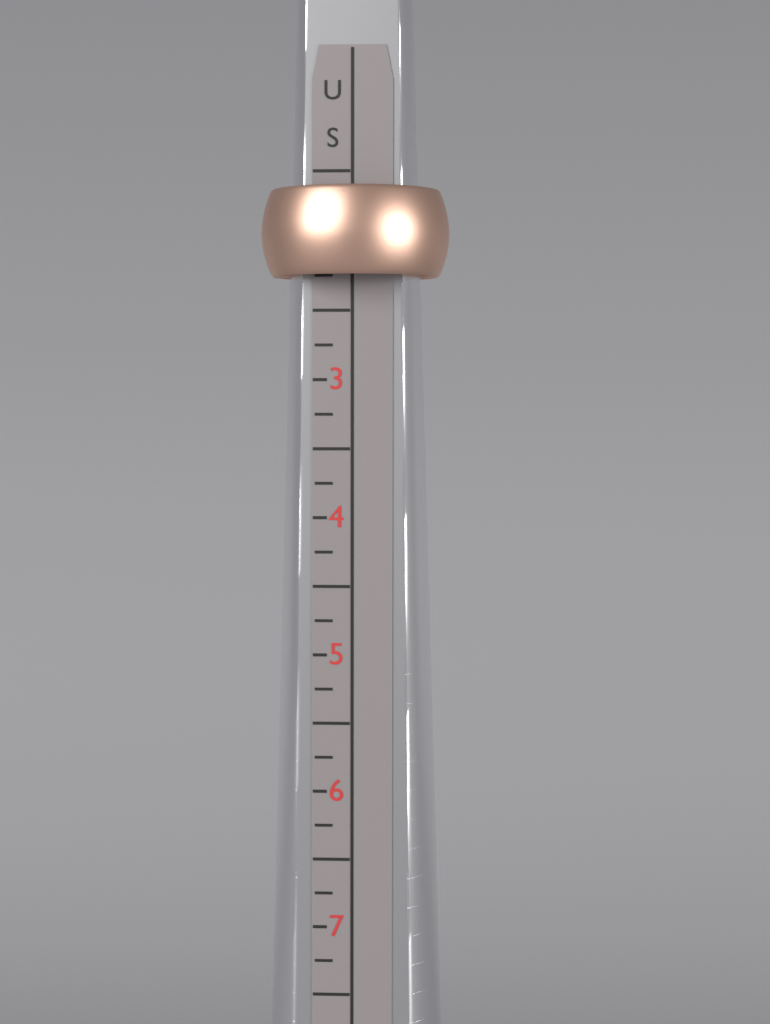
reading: 2.25 US
